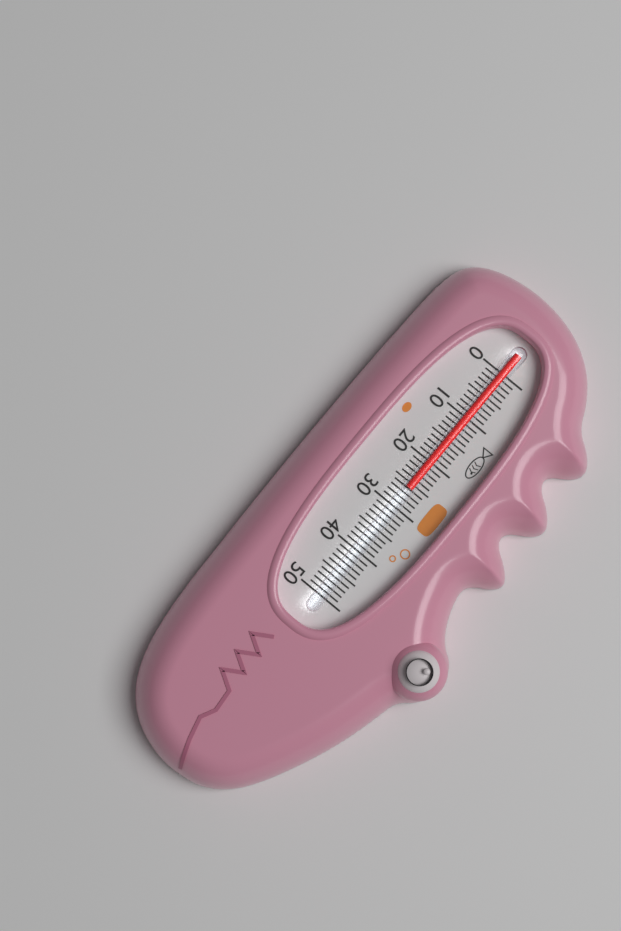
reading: 26 (no unit)
